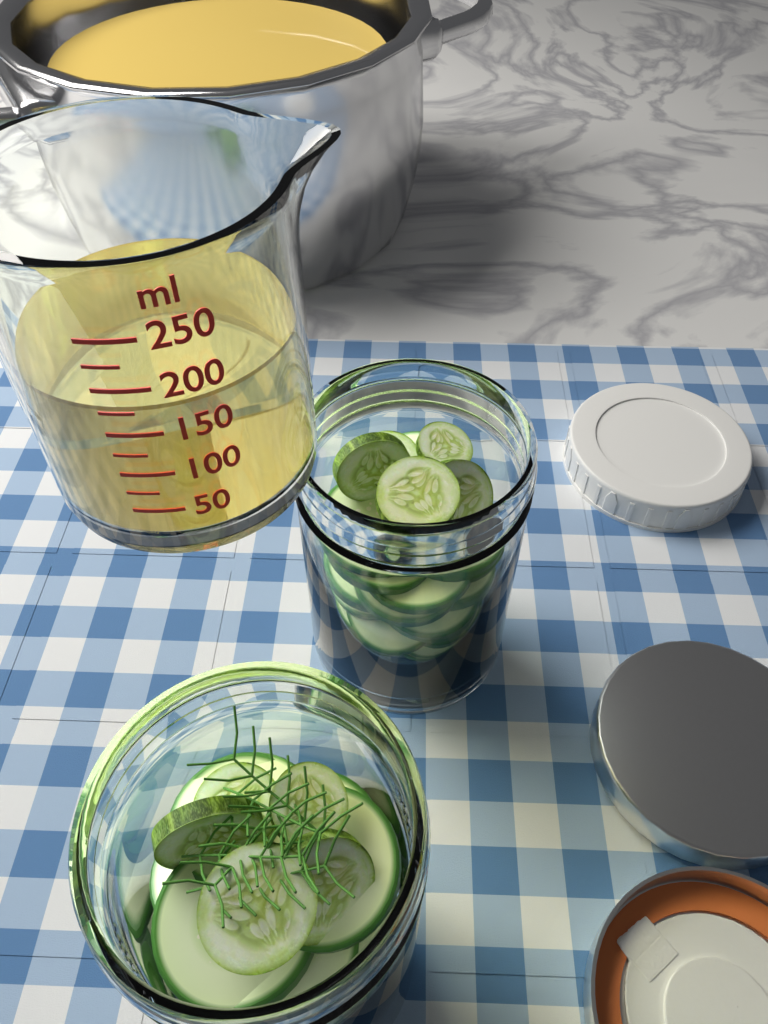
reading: 175 ml
